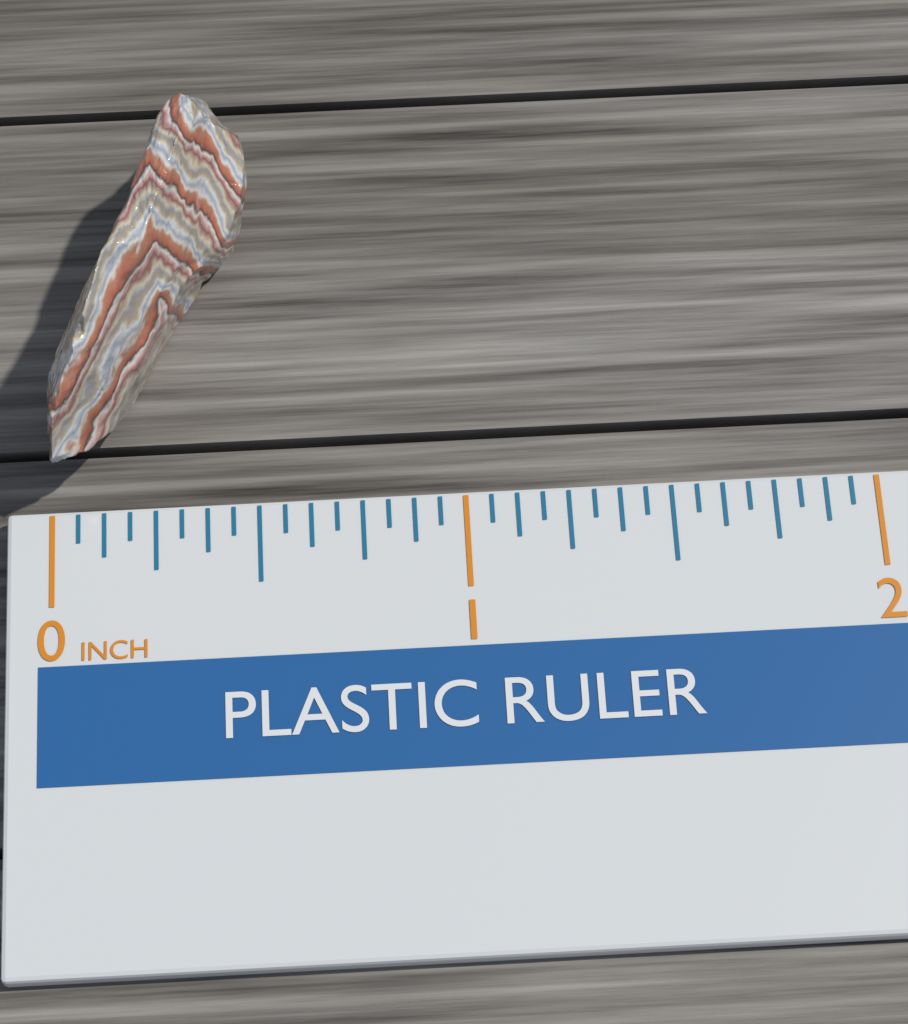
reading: 0.5000 inch
